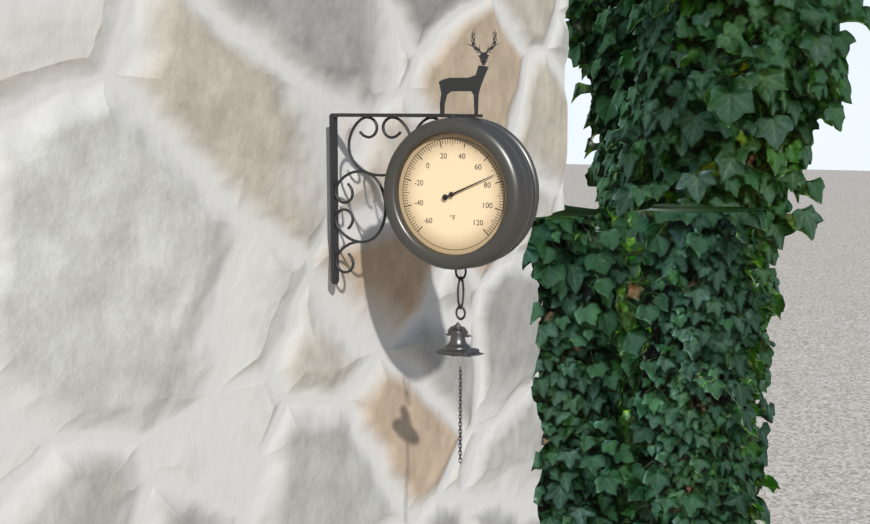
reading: 74 °F
